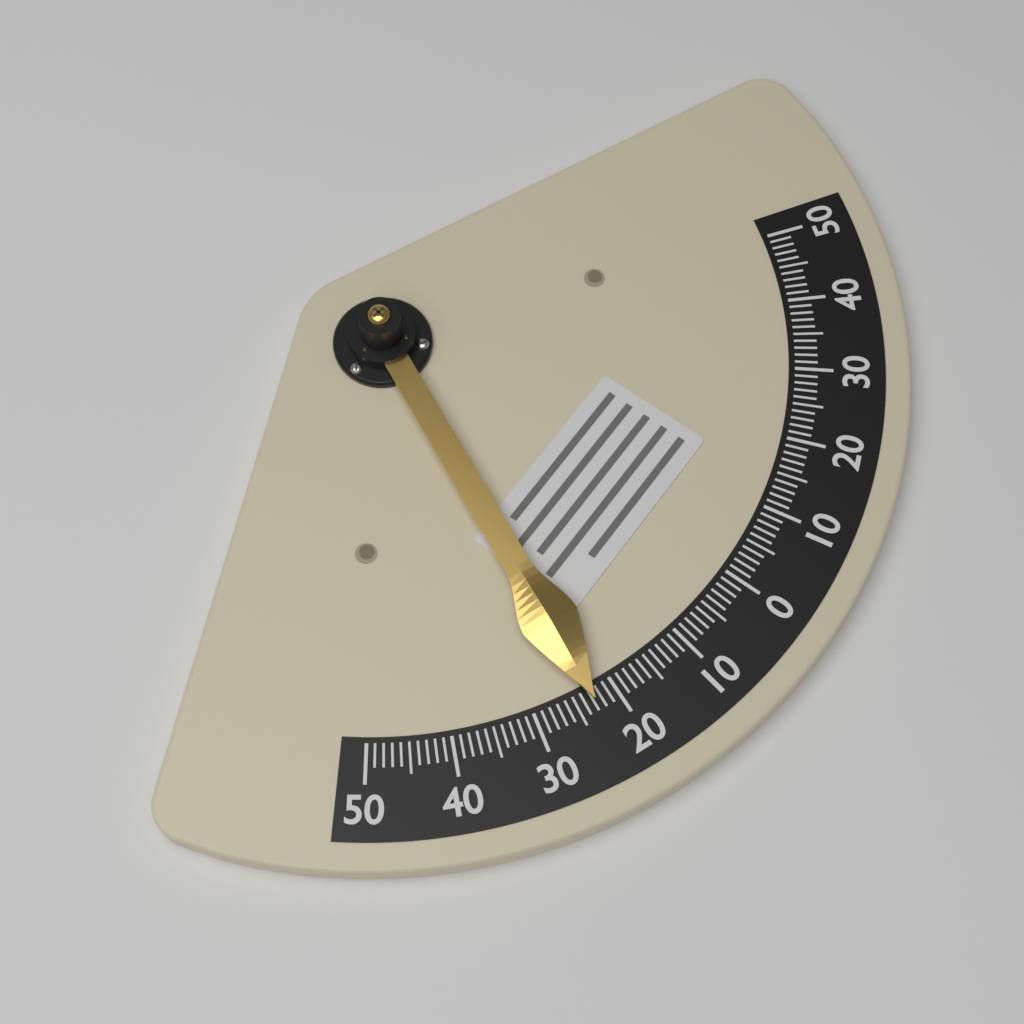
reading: -23 (no unit)
